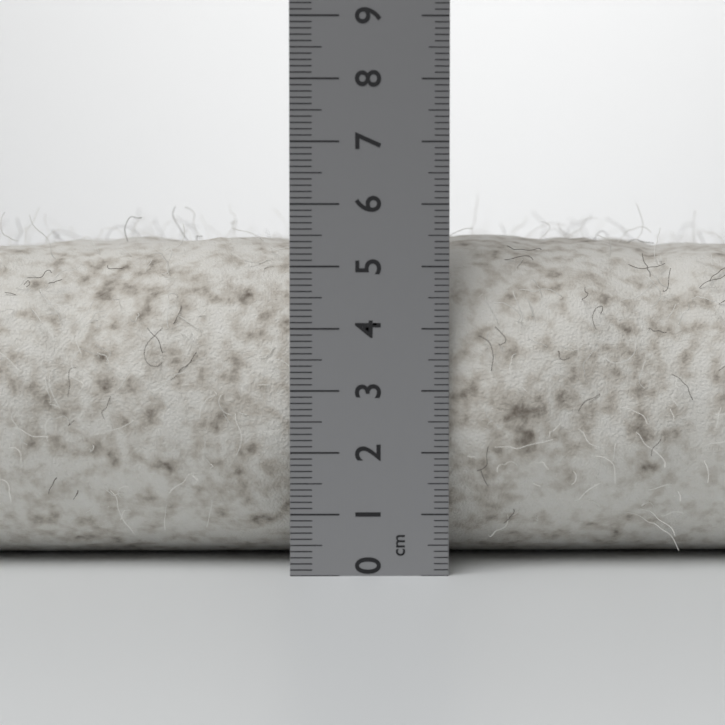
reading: 5.6 cm
